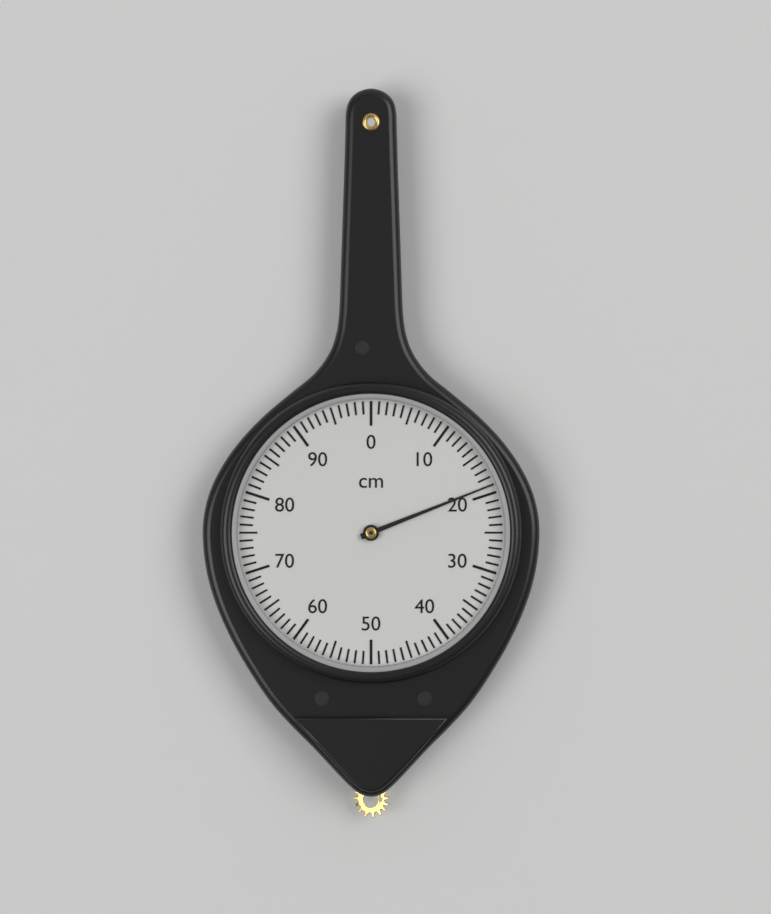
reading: 19 cm
